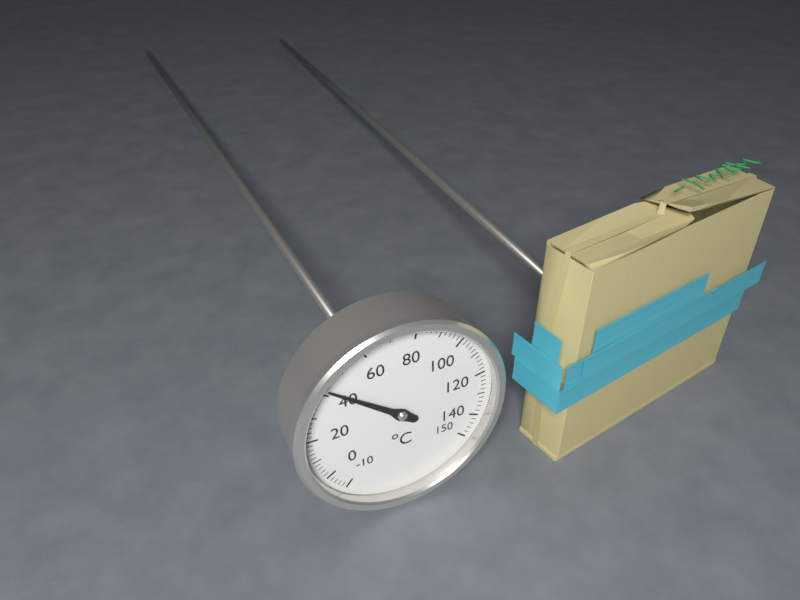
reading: 42 °C
